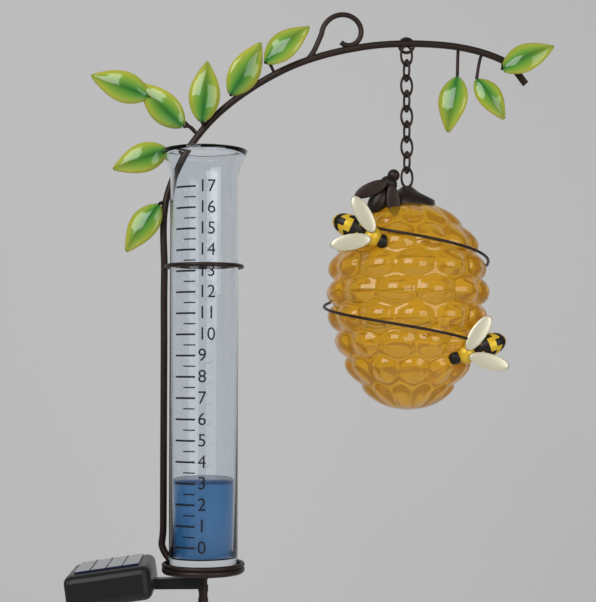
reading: 3.0 (no unit)
